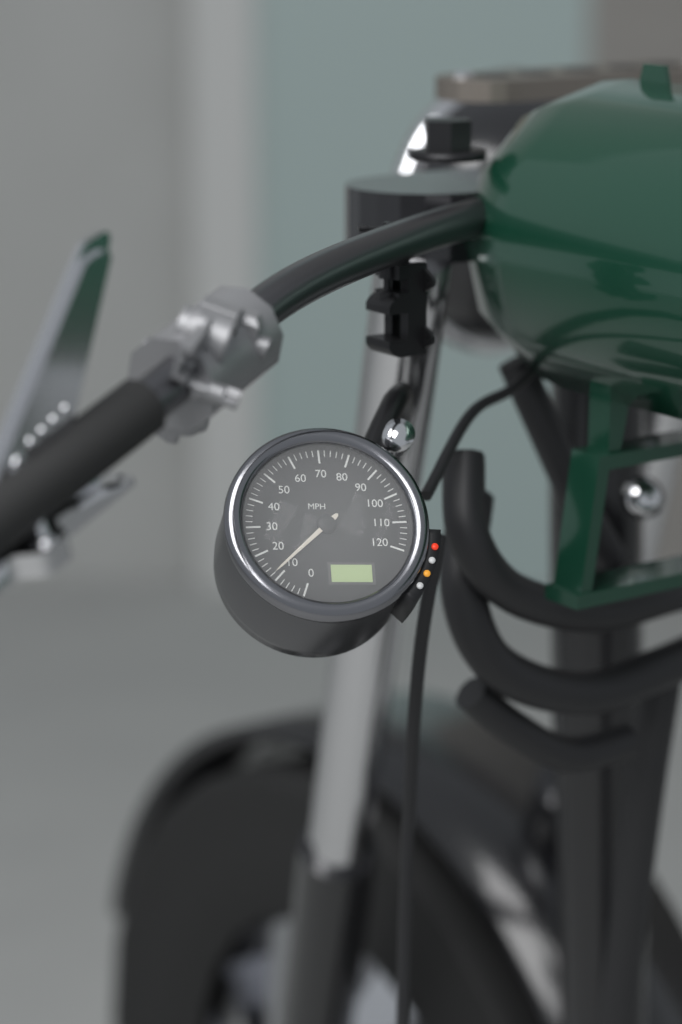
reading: 12 MPH
